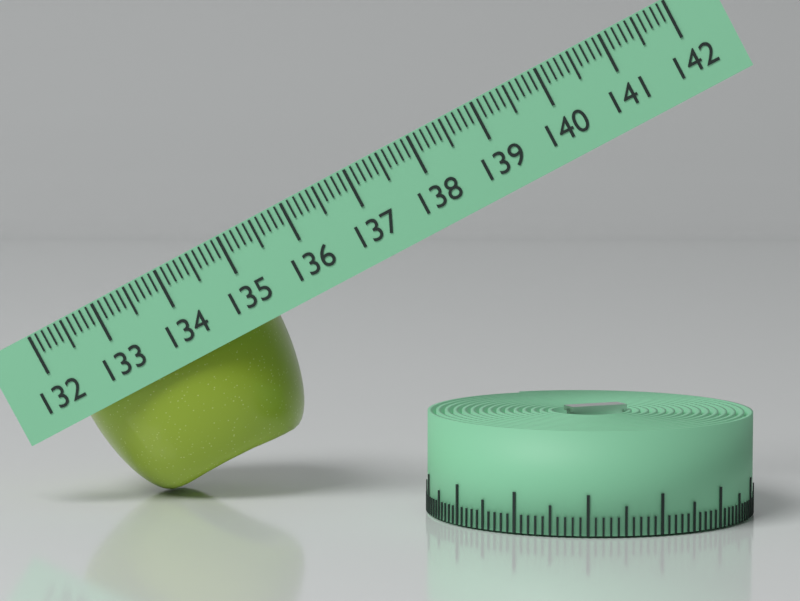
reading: 135.1 (no unit)
